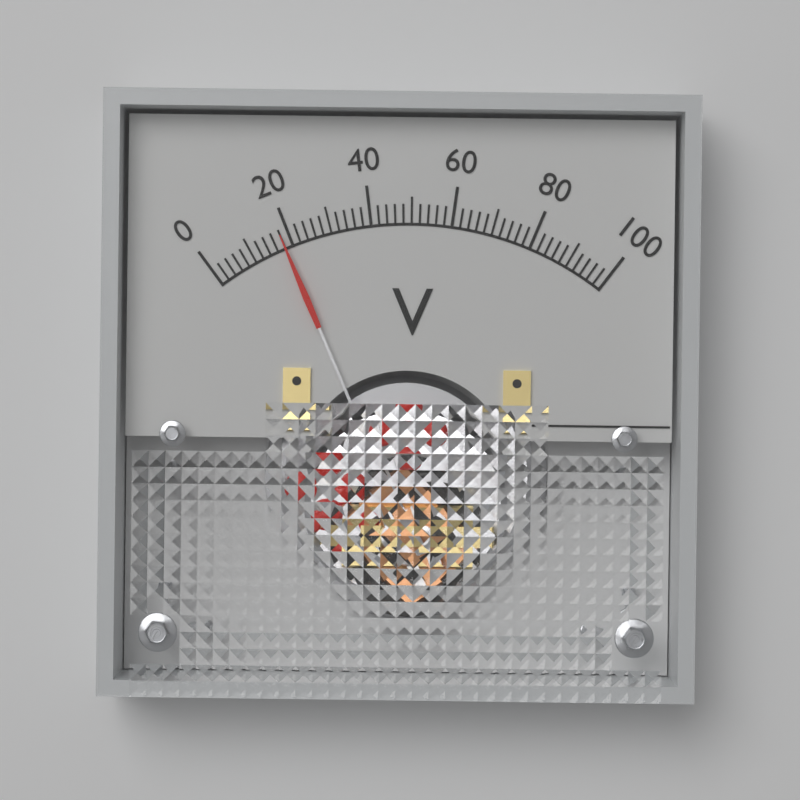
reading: 18 V
